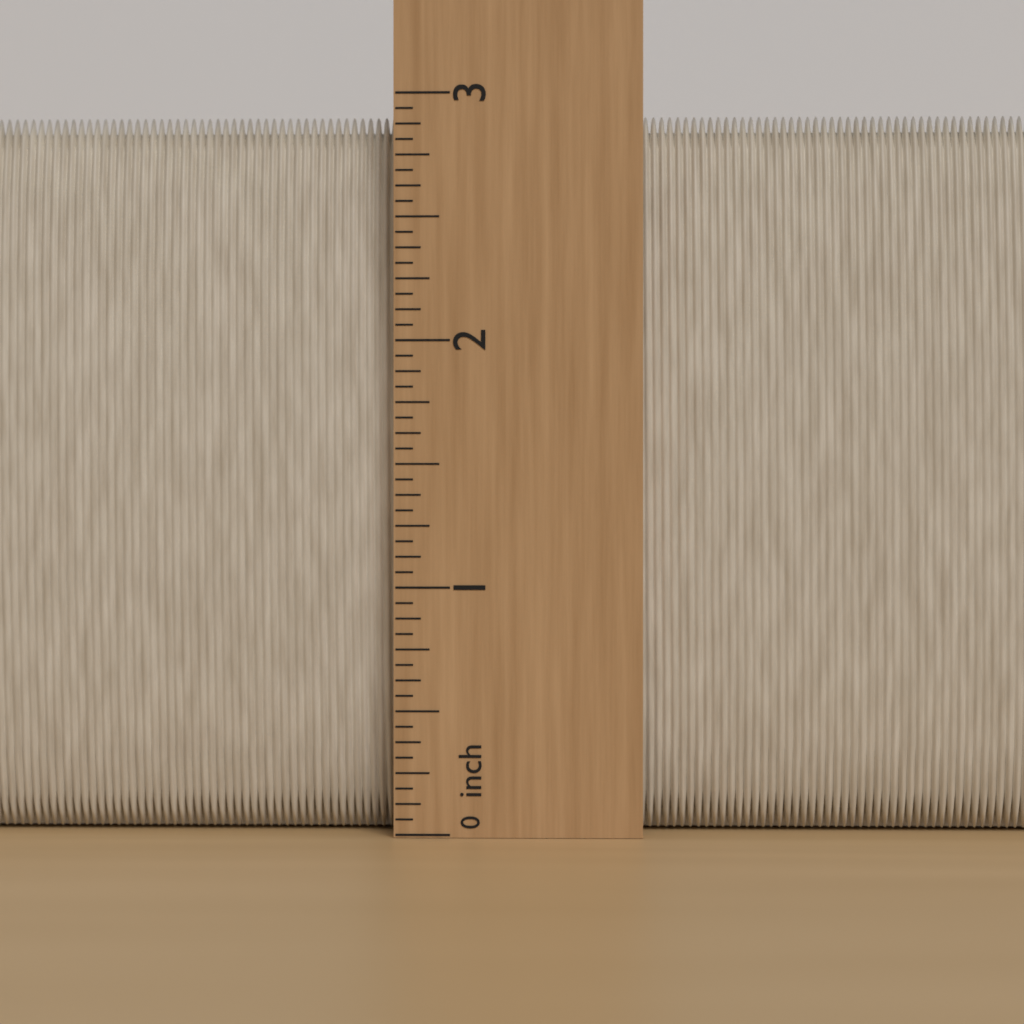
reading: 2.9375 inch
